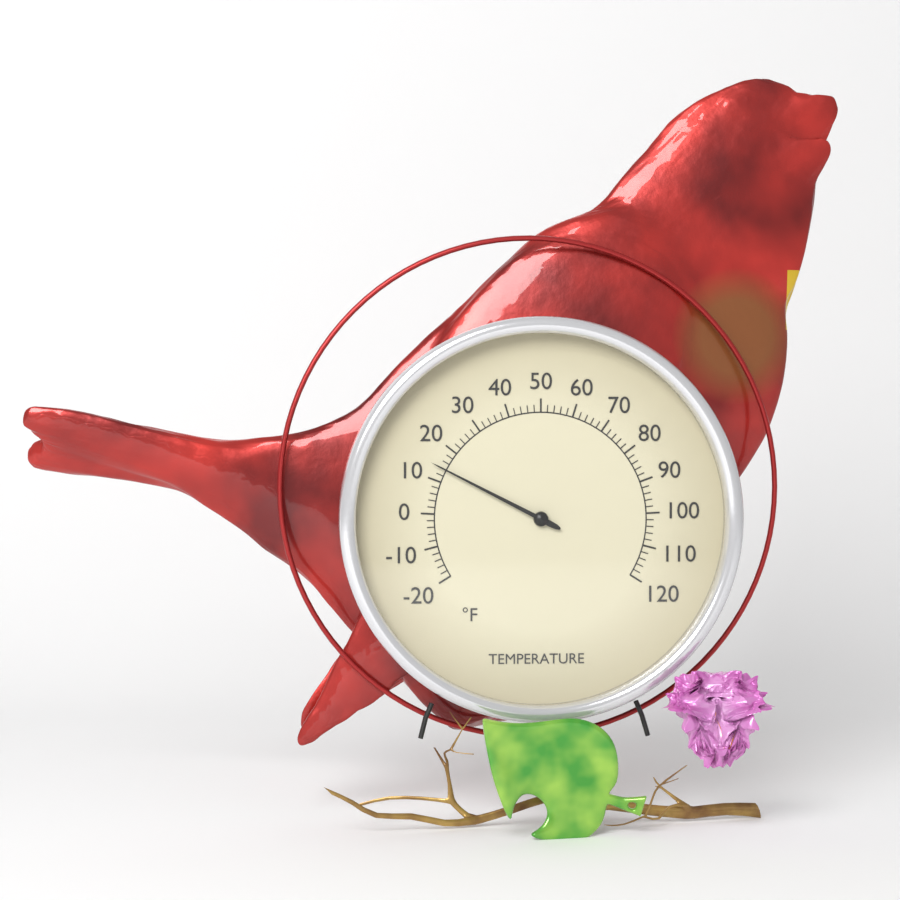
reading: 14 °F
